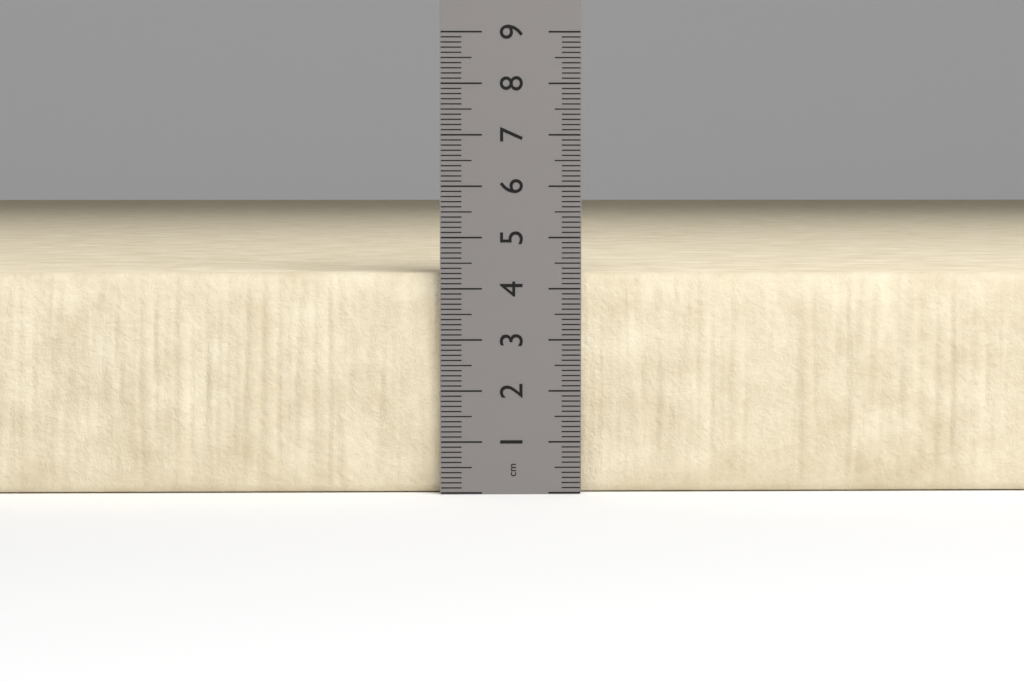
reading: 4.3 cm
